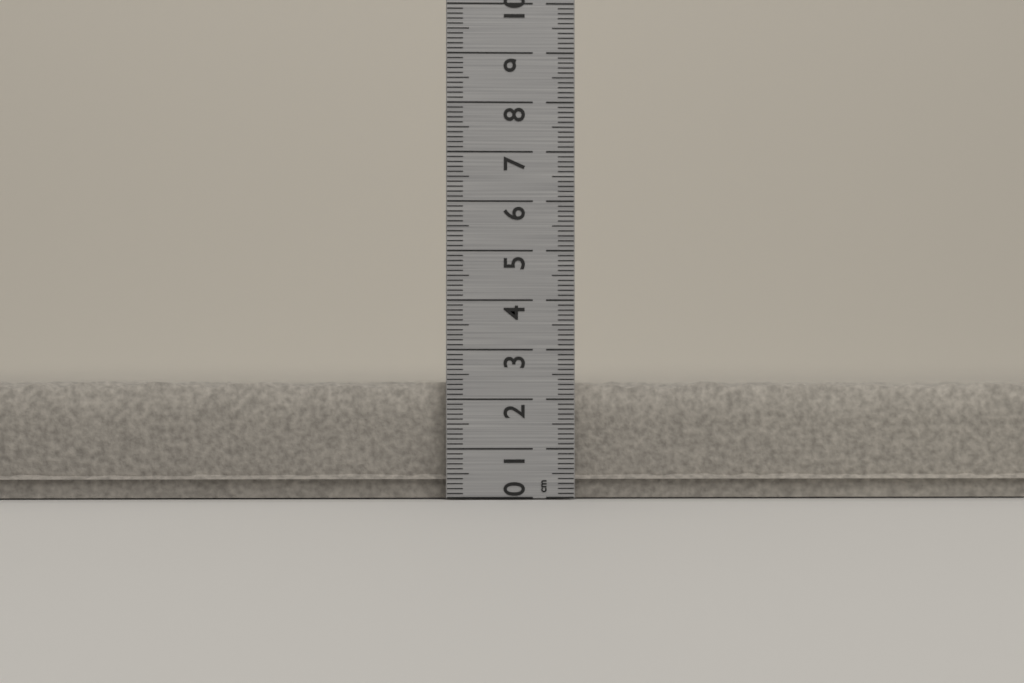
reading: 2.4 cm
